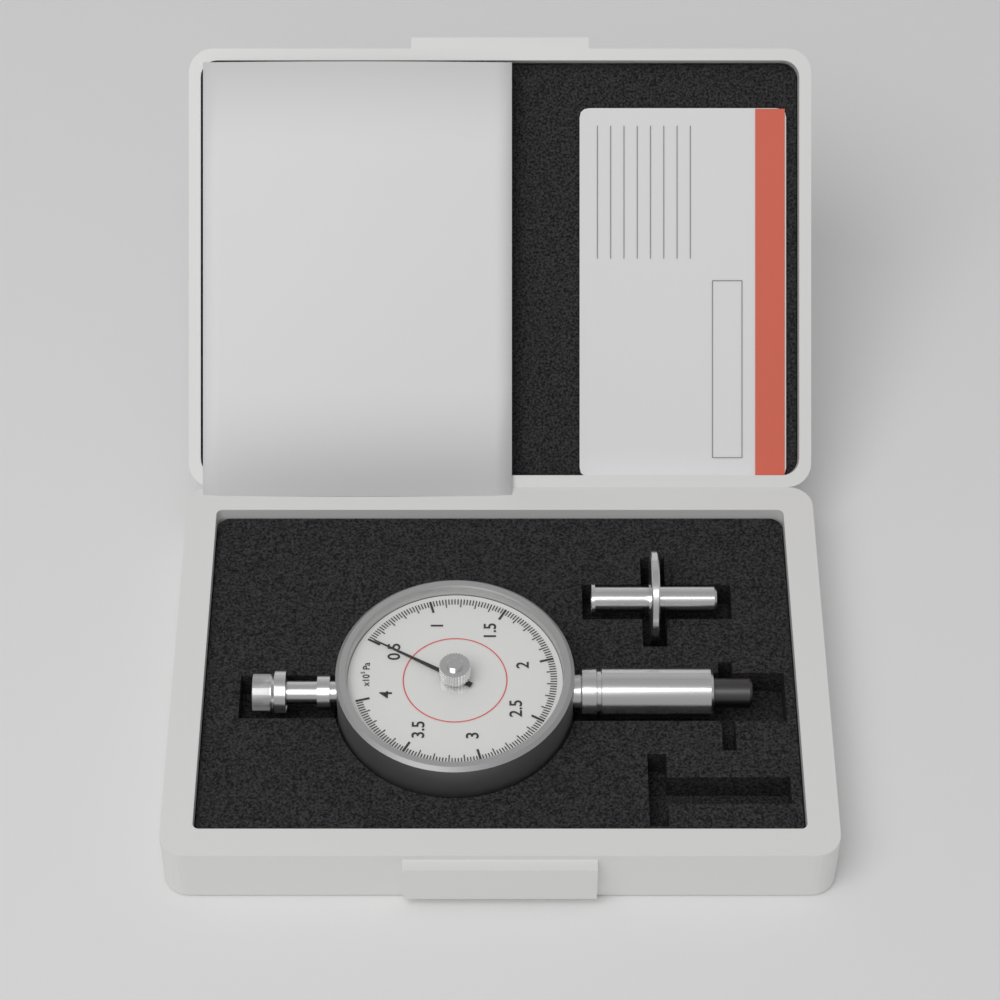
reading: 50000 Pa
